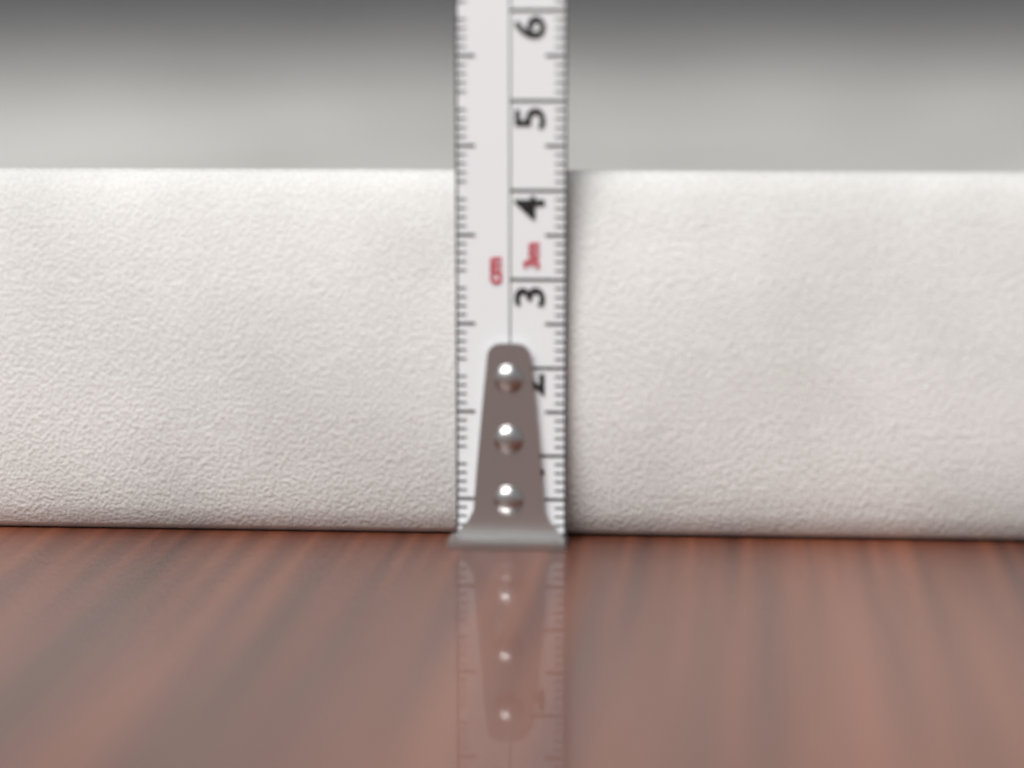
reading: 4.2 cm
